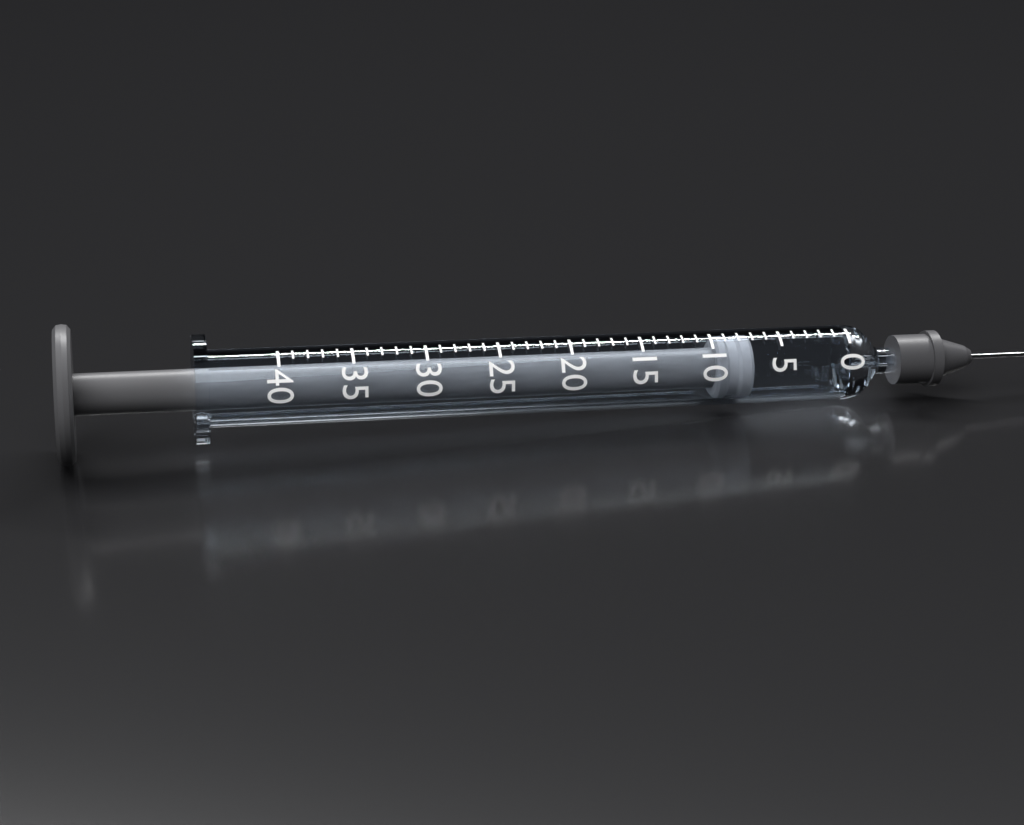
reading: 7 (no unit)
